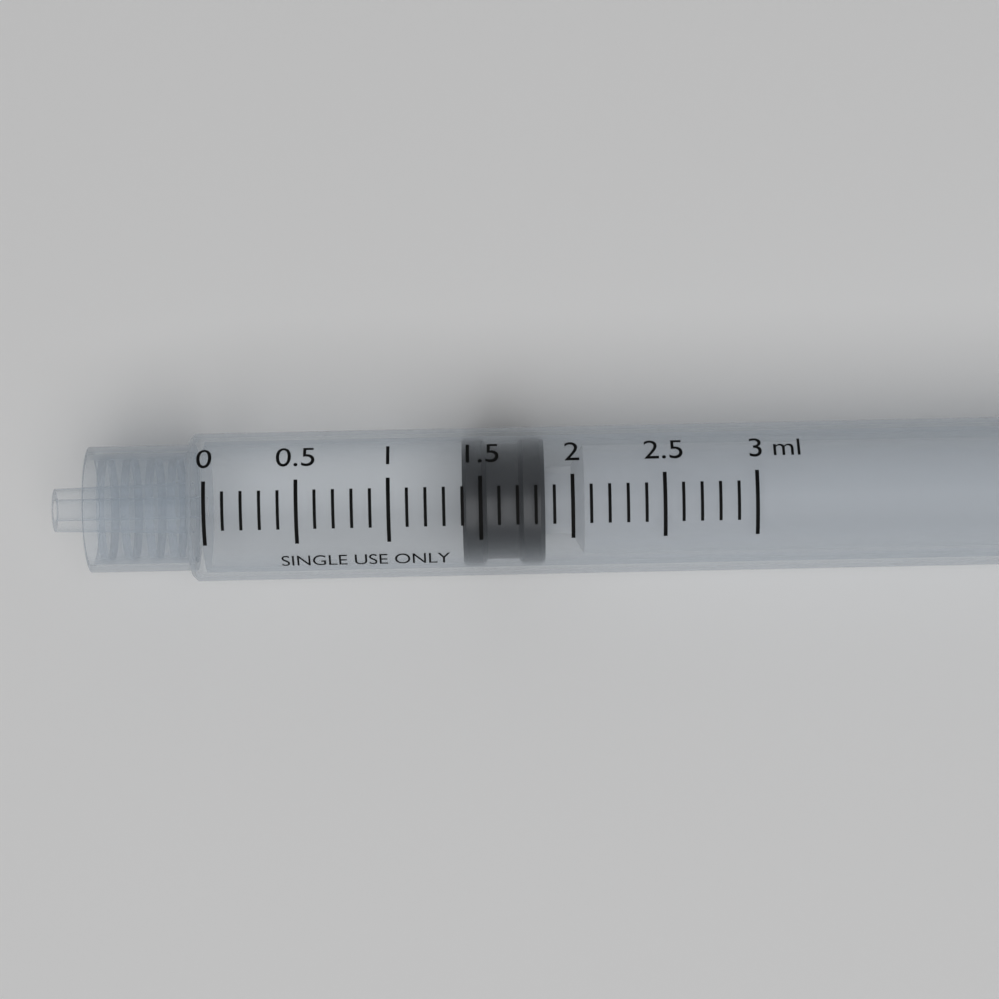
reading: 1.4 ml
